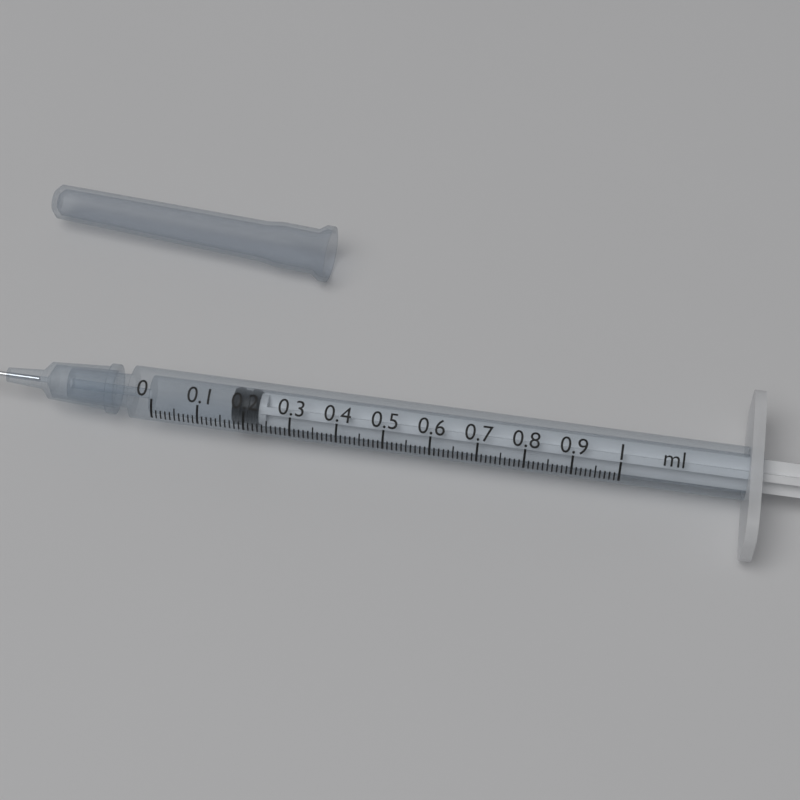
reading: 0.17 ml
